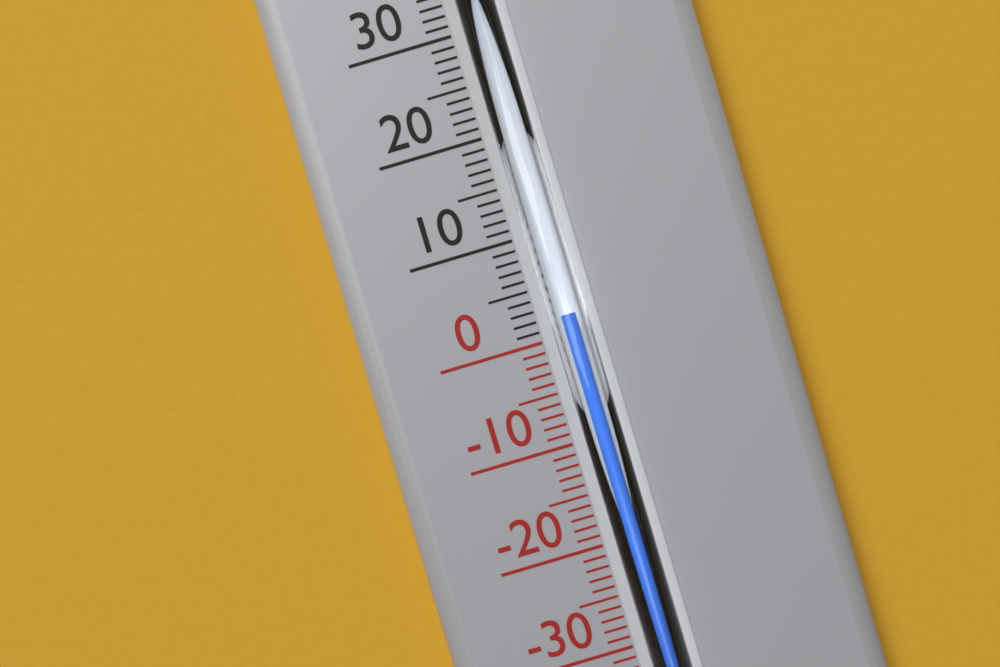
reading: 2 °C
